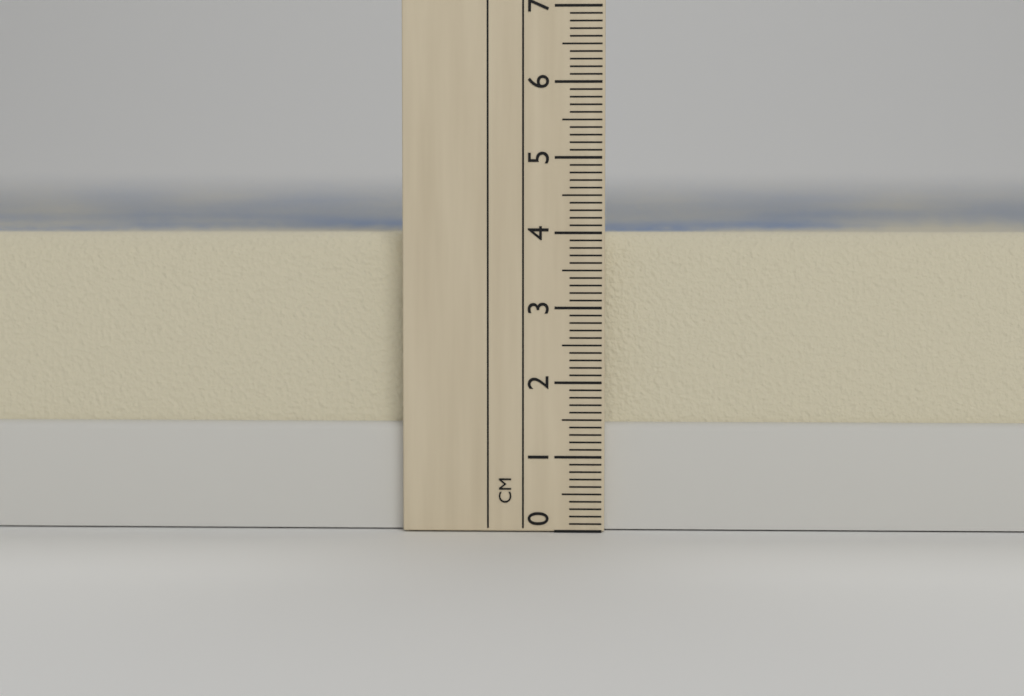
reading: 4.0 cm
